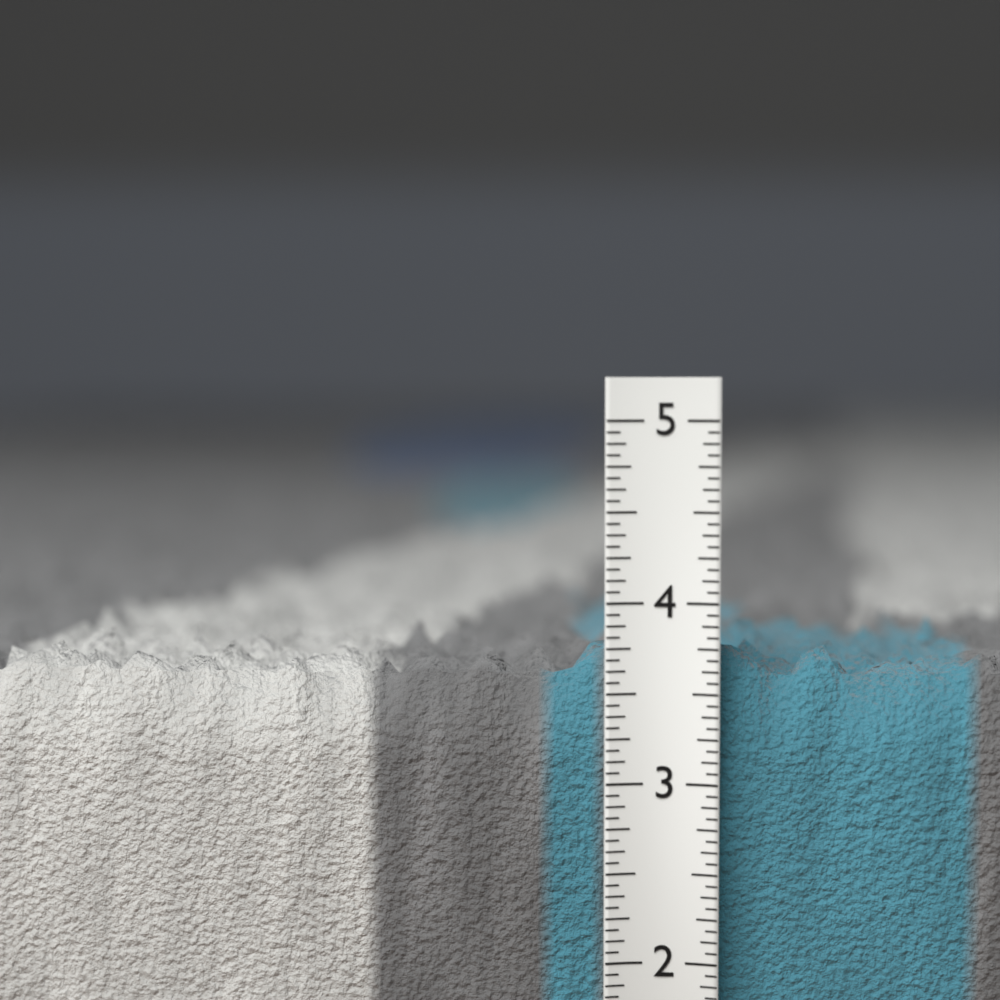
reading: 3.9375 in
